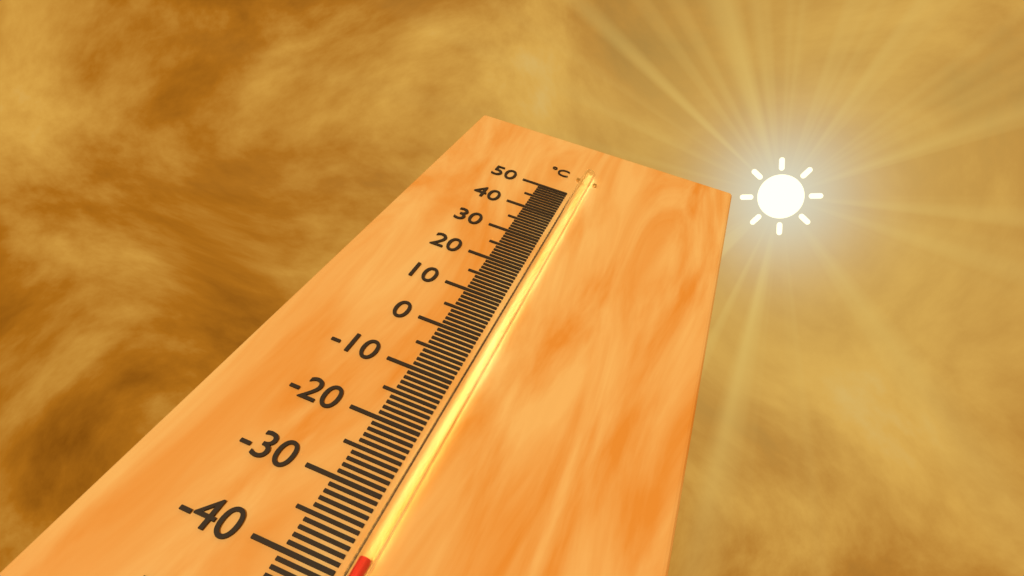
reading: -38 °C
